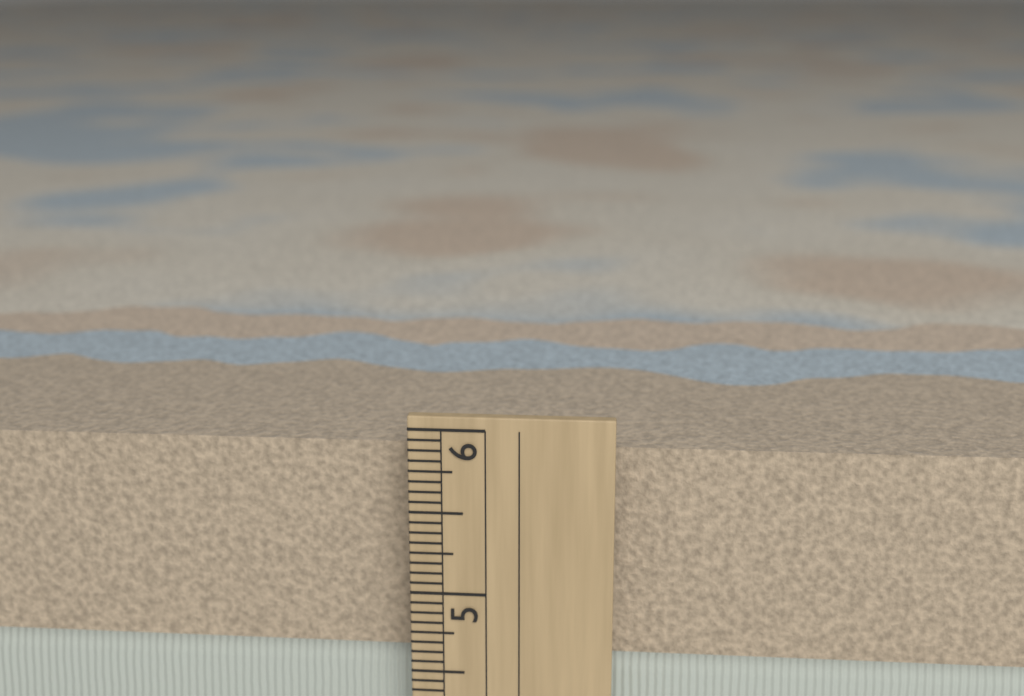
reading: 5.8750 in
